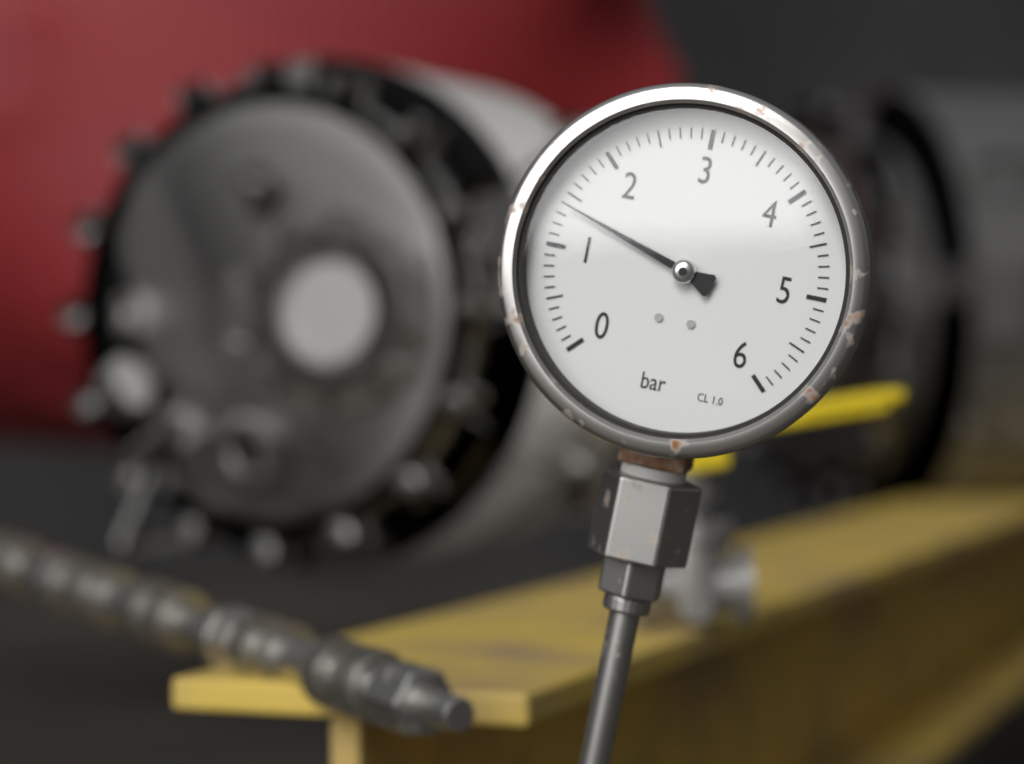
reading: 1.4 bar
